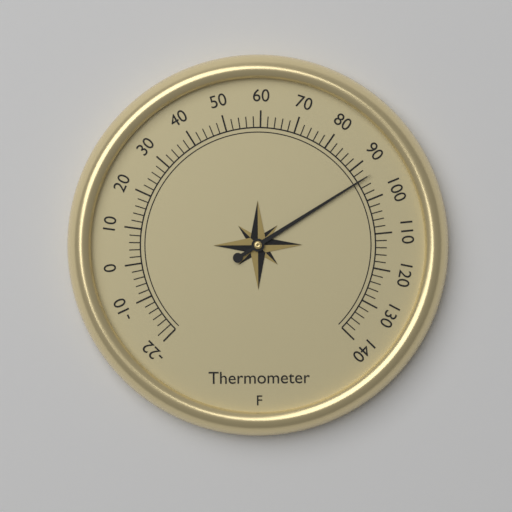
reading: 94 °F
